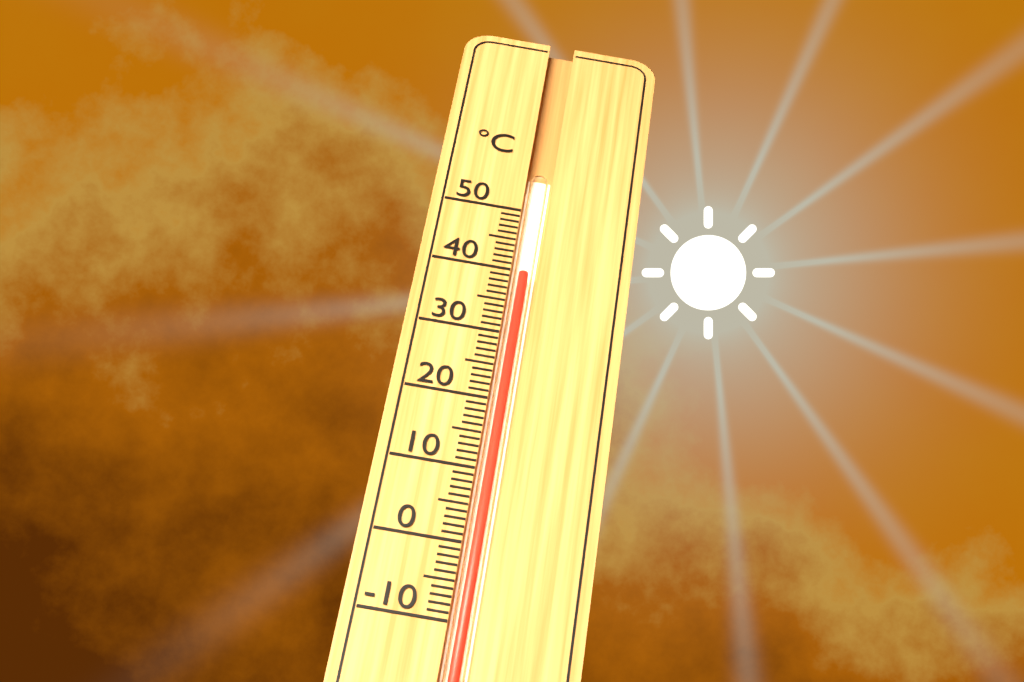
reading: 40 °C
